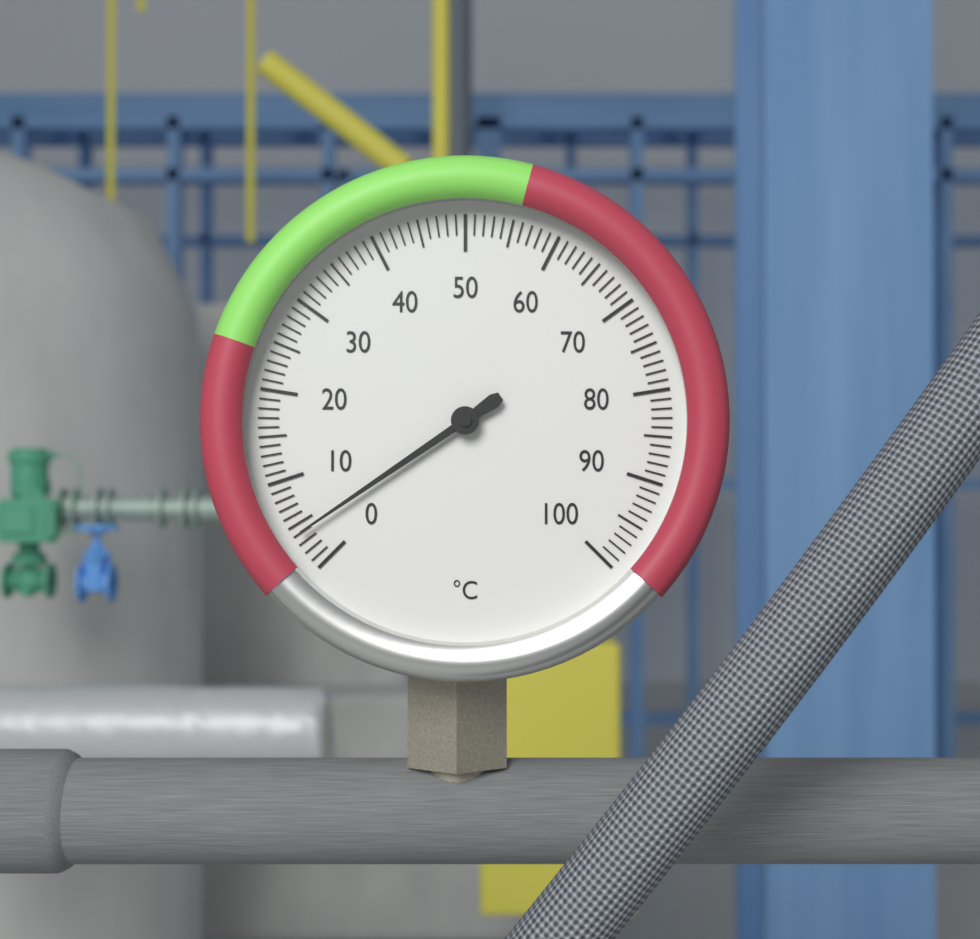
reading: 4 °C
